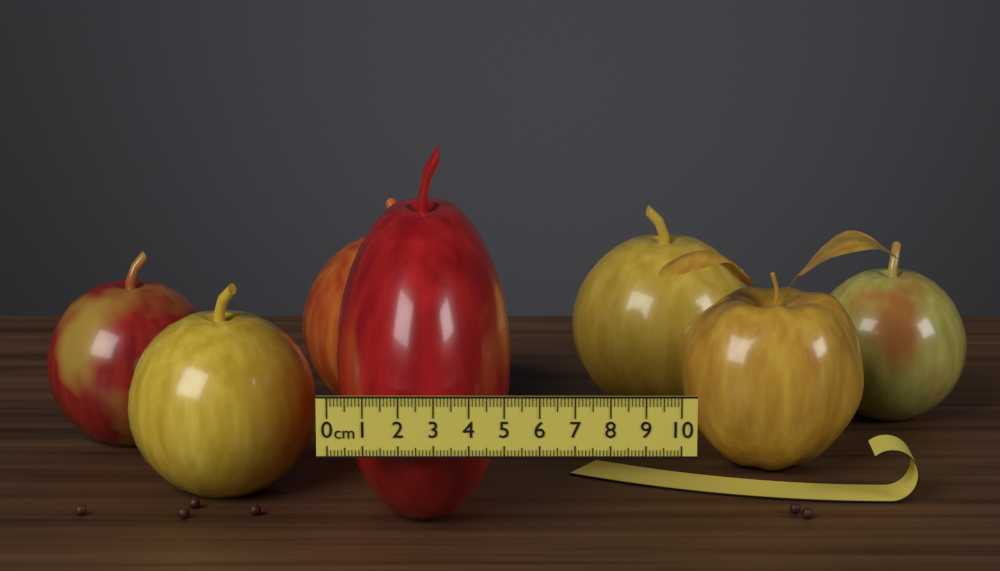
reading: 5.2 cm
